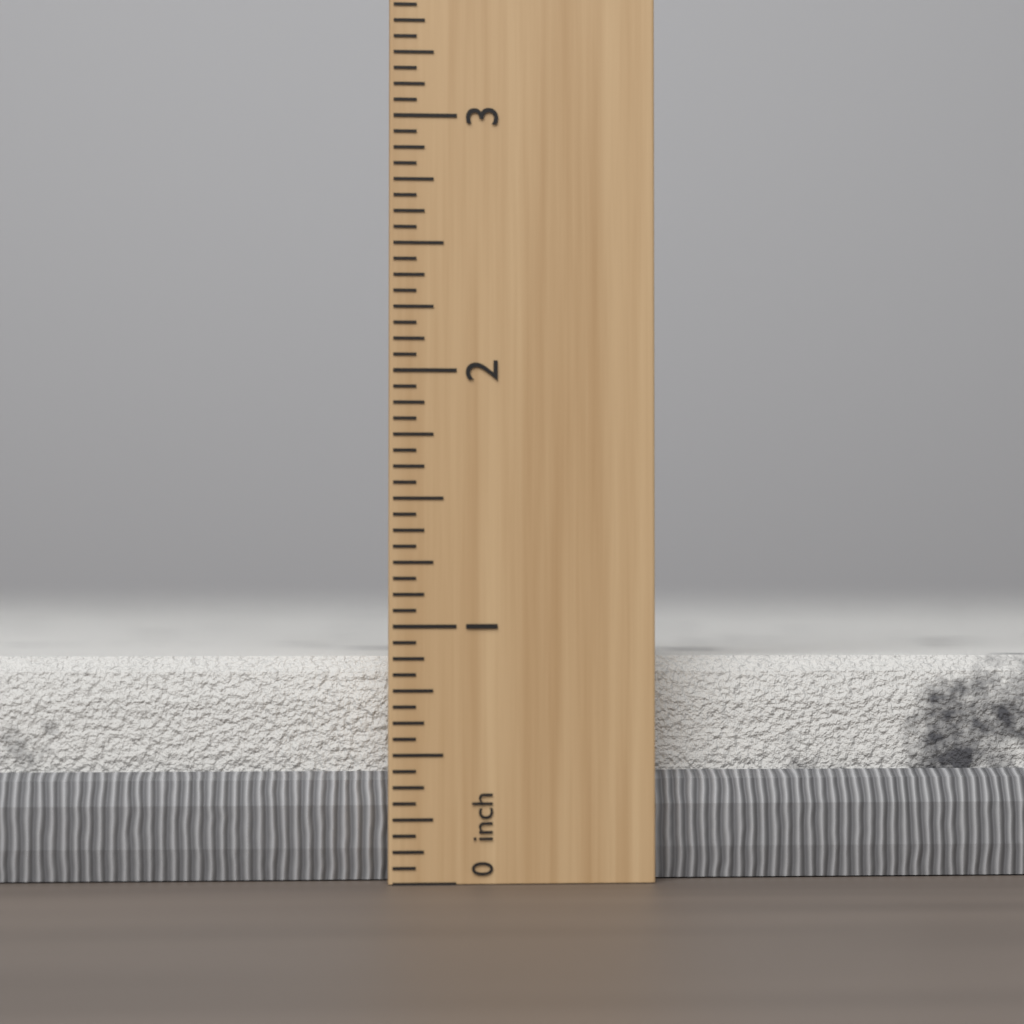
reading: 0.8750 inch
